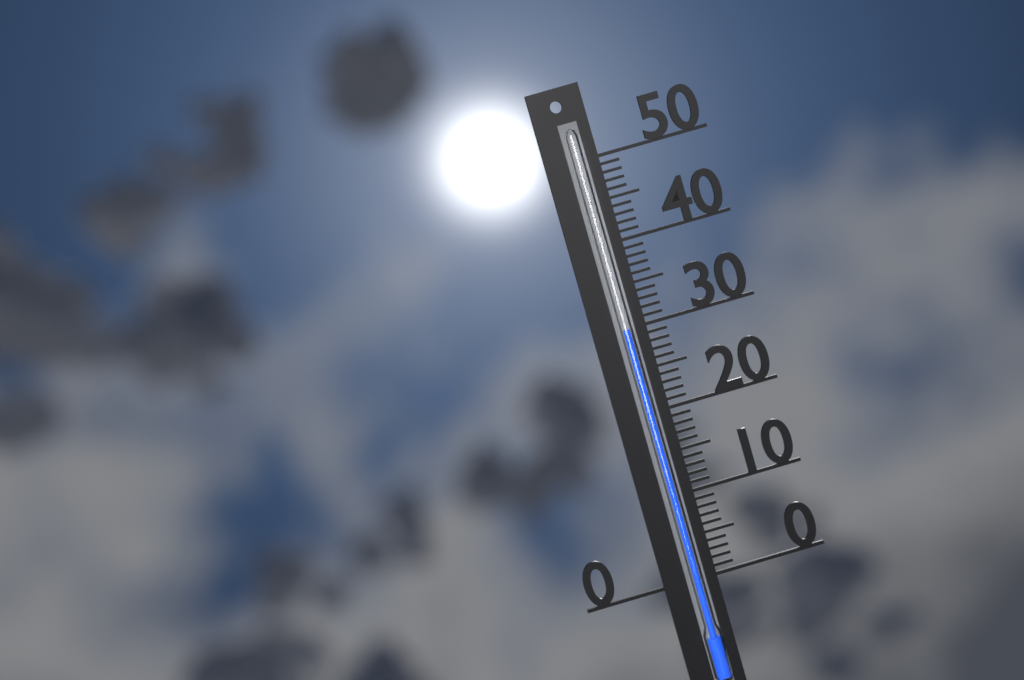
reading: 30 (no unit)
